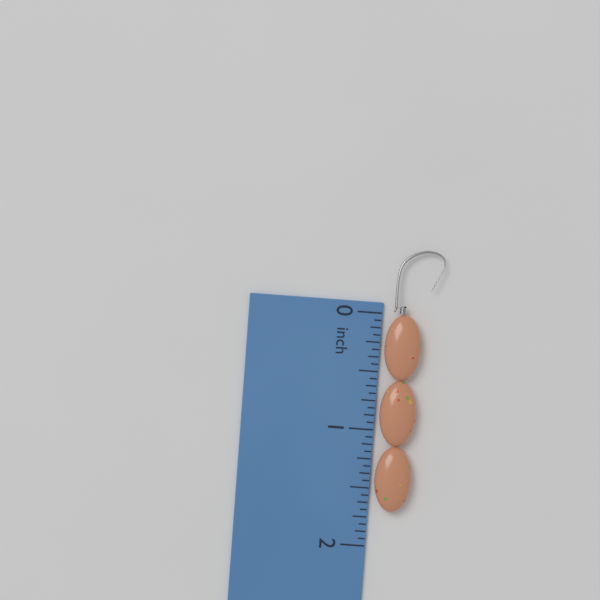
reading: 1.6875 inch
